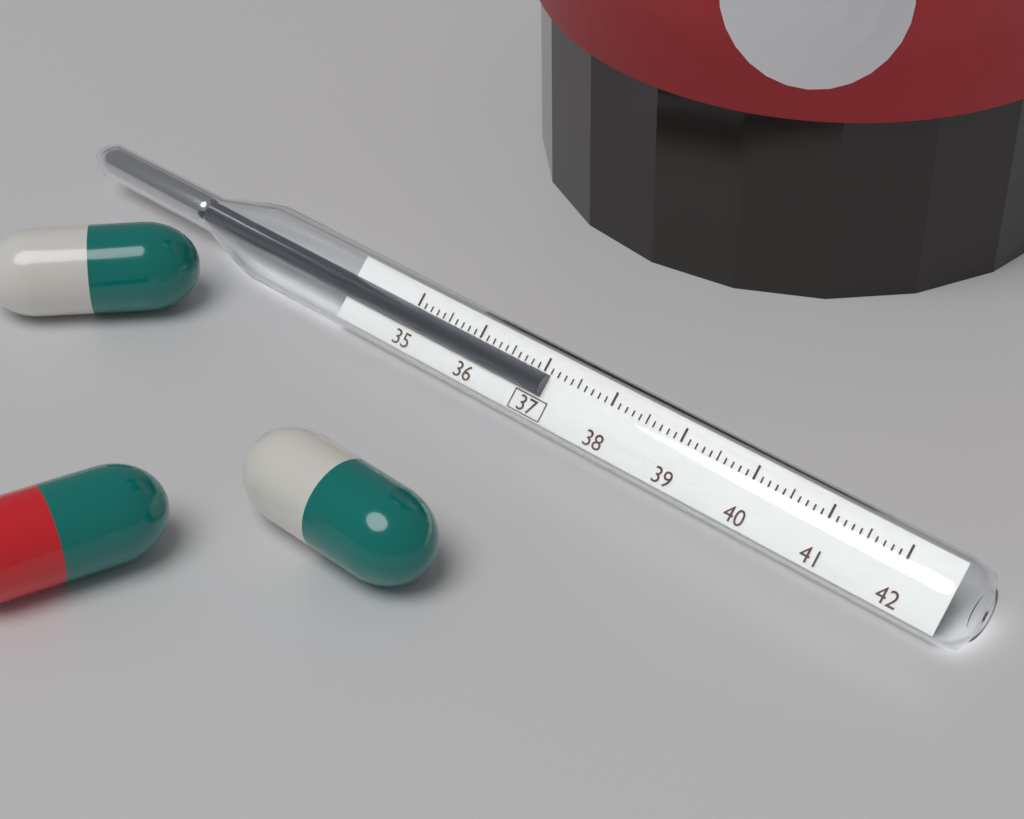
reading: 37.1 (no unit)
